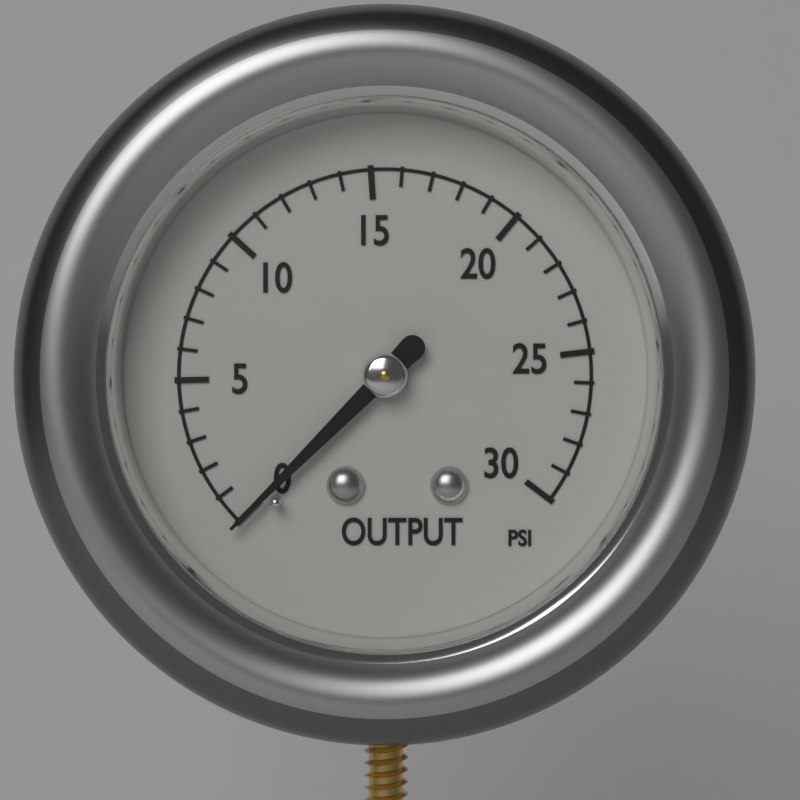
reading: 0 psi
